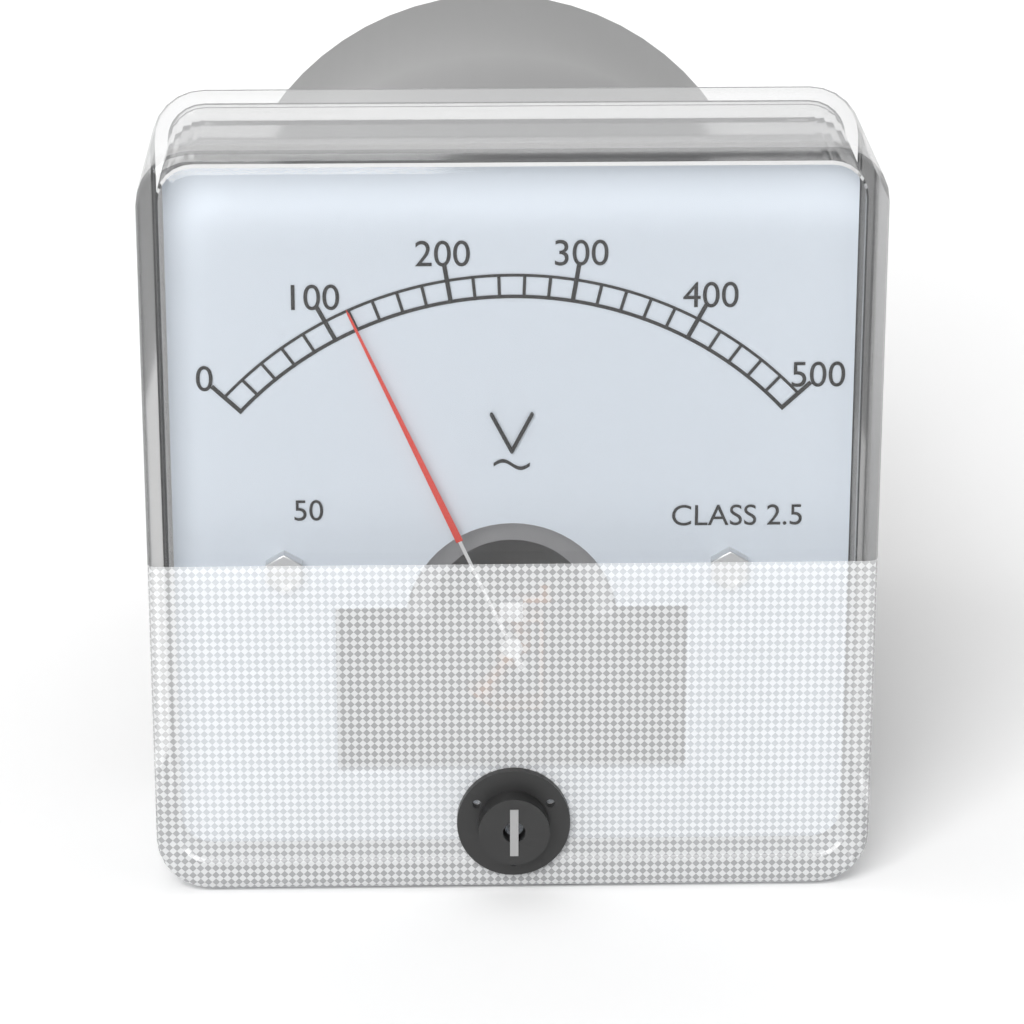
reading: 120 V
